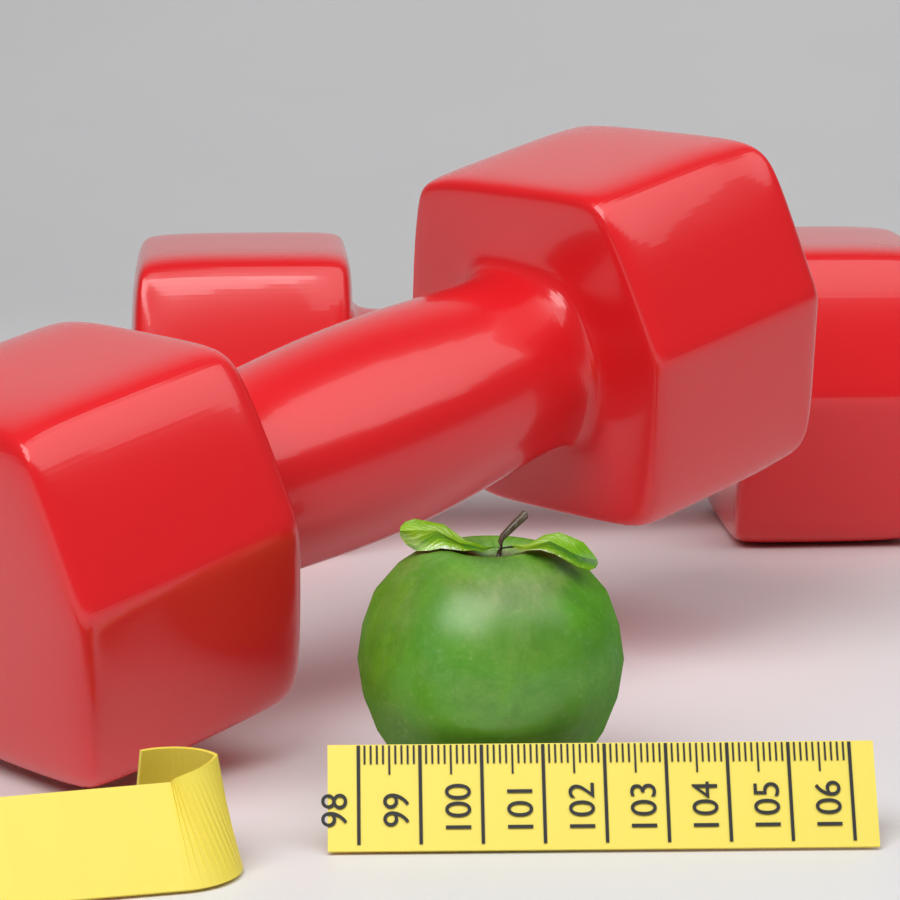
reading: 102.5 (no unit)
